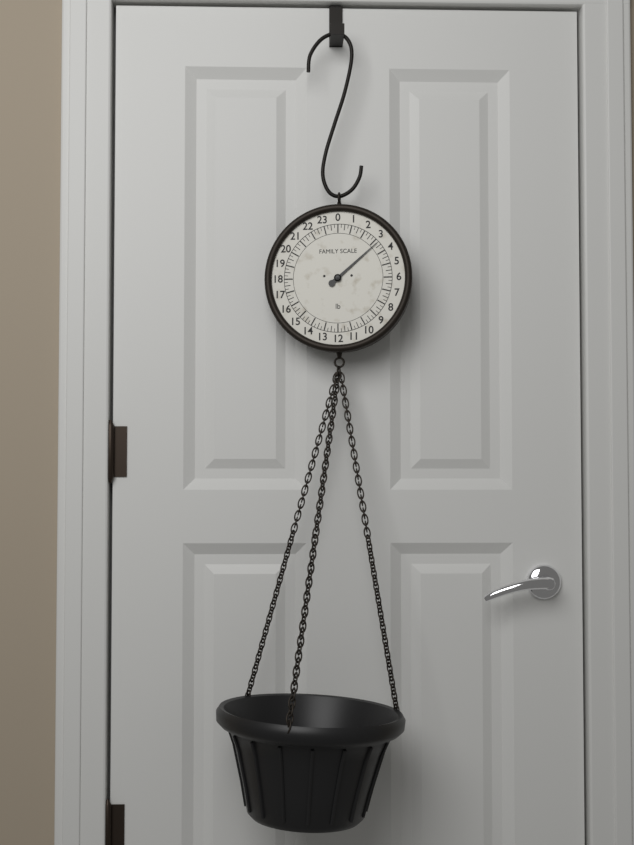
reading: 3.25 lb
